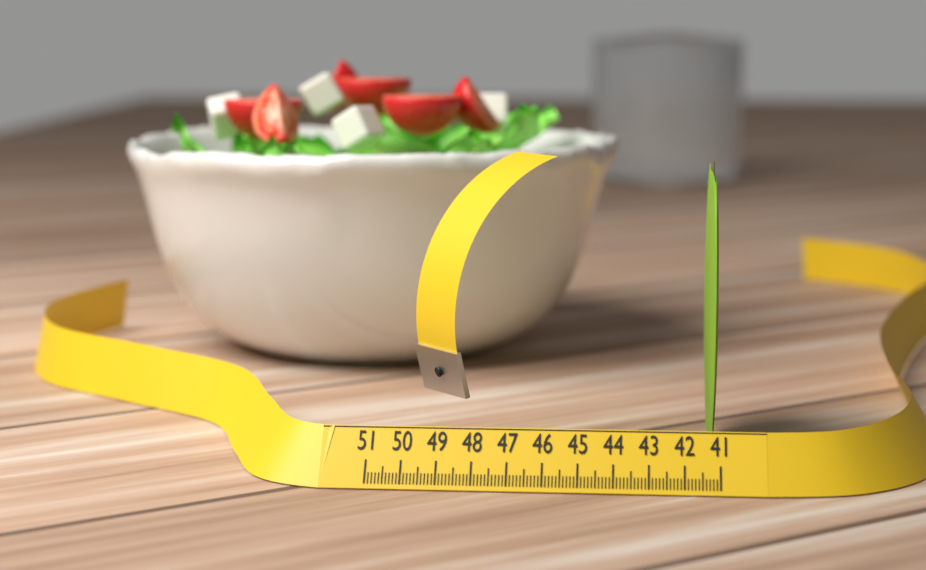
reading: 41.3 (no unit)
